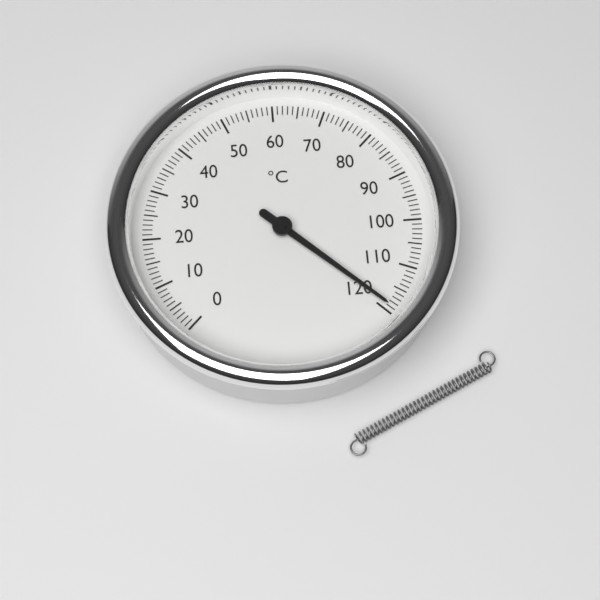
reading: 119 °C
